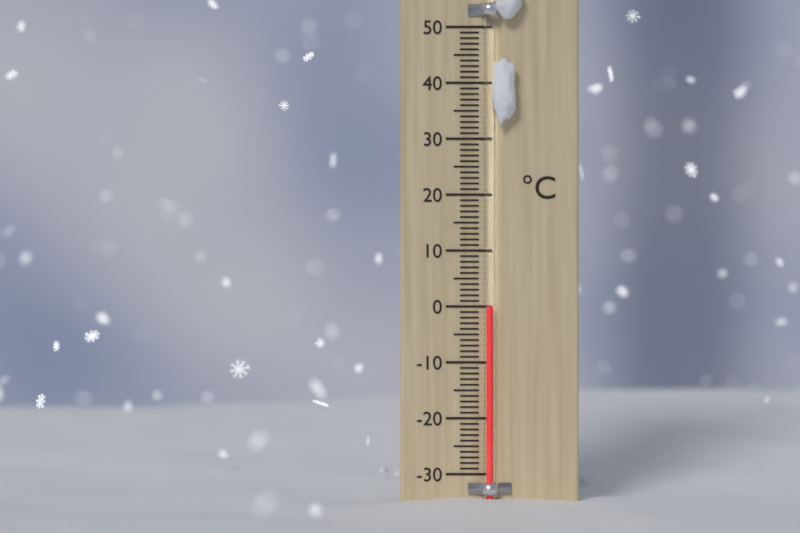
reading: 0 °C
